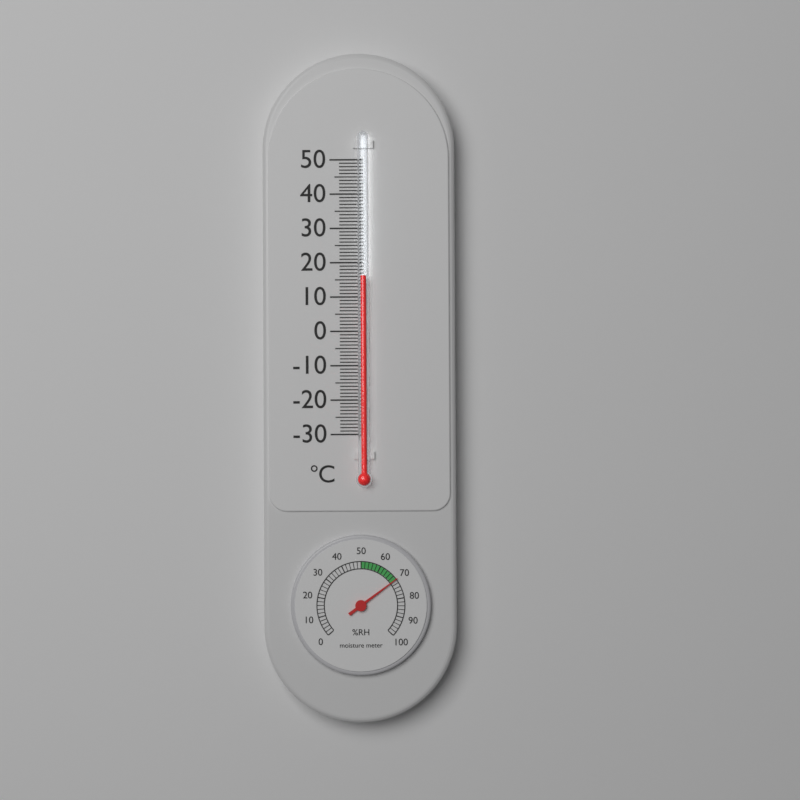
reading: 16 °C
